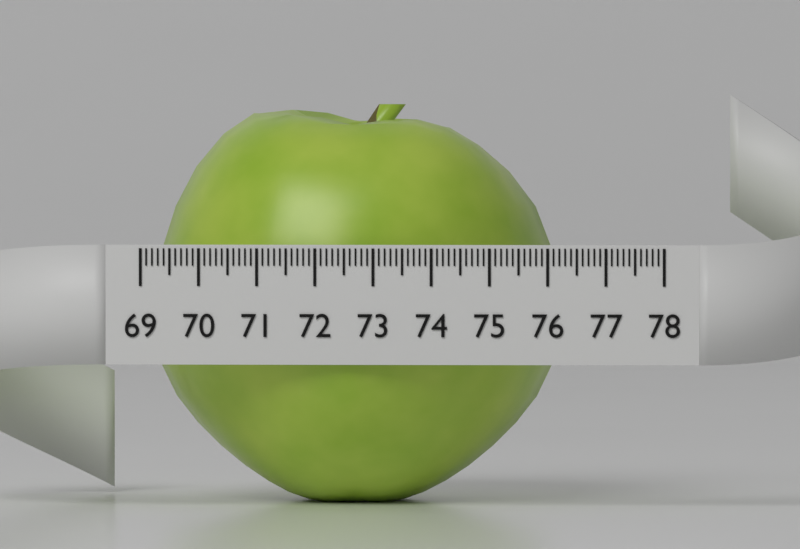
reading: 76.1 (no unit)
